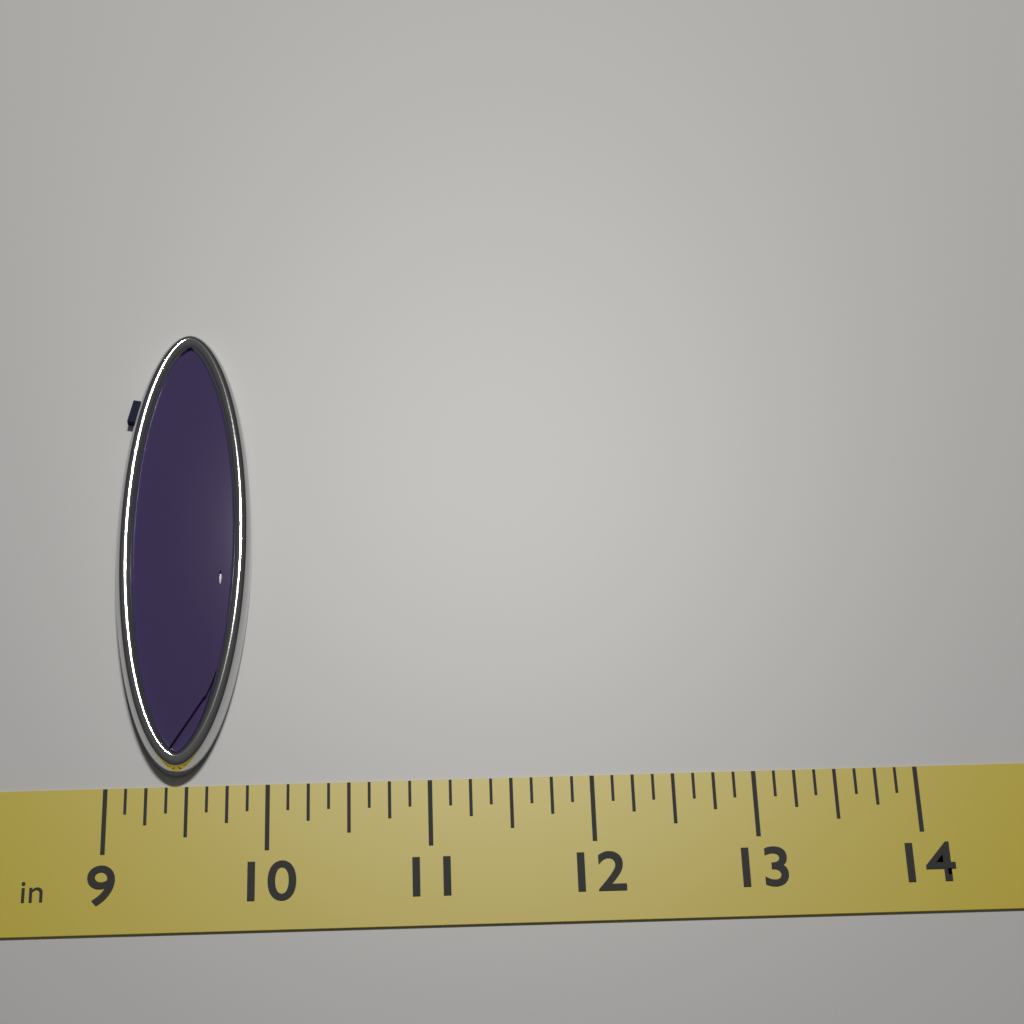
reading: 9.875 in
